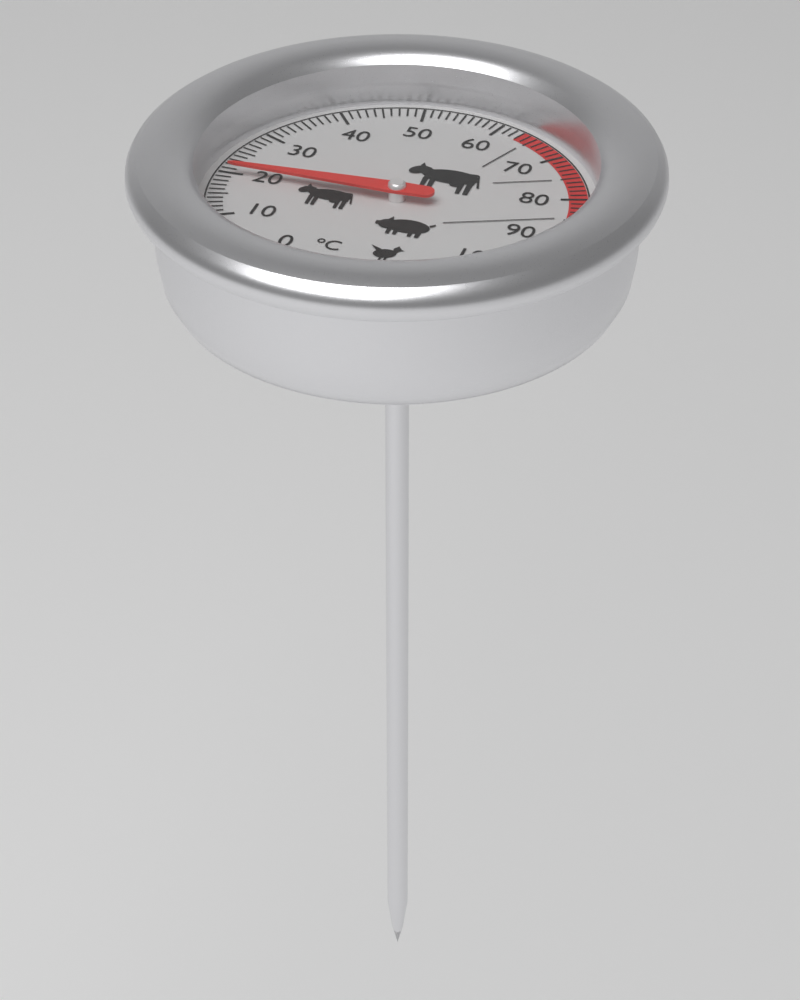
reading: 20 °C
